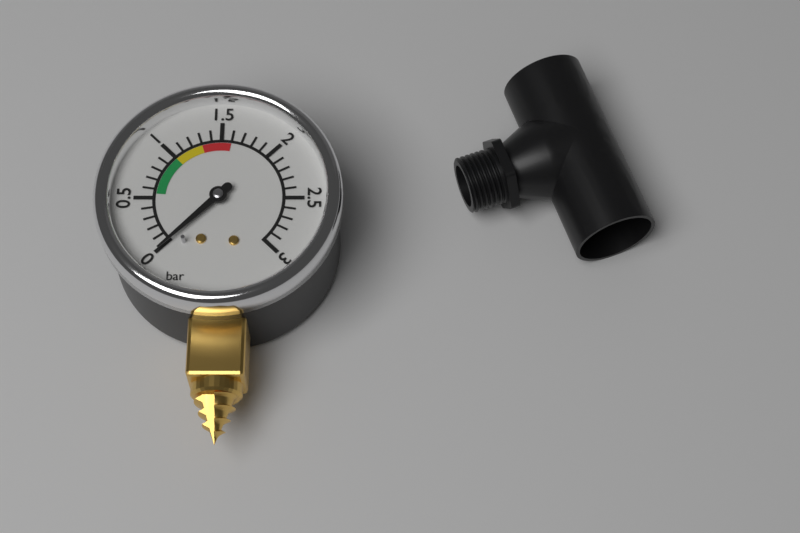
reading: 0.0 bar
